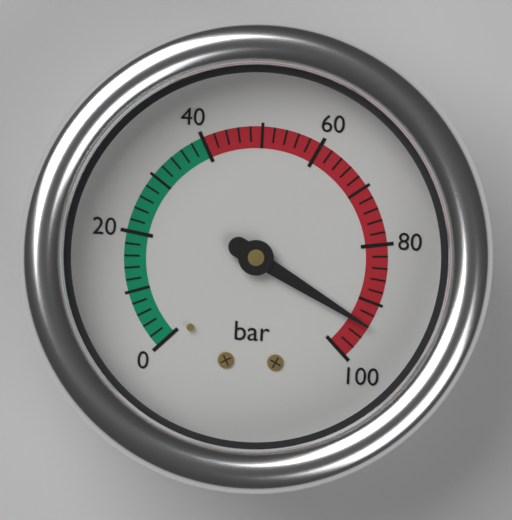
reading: 94 bar
